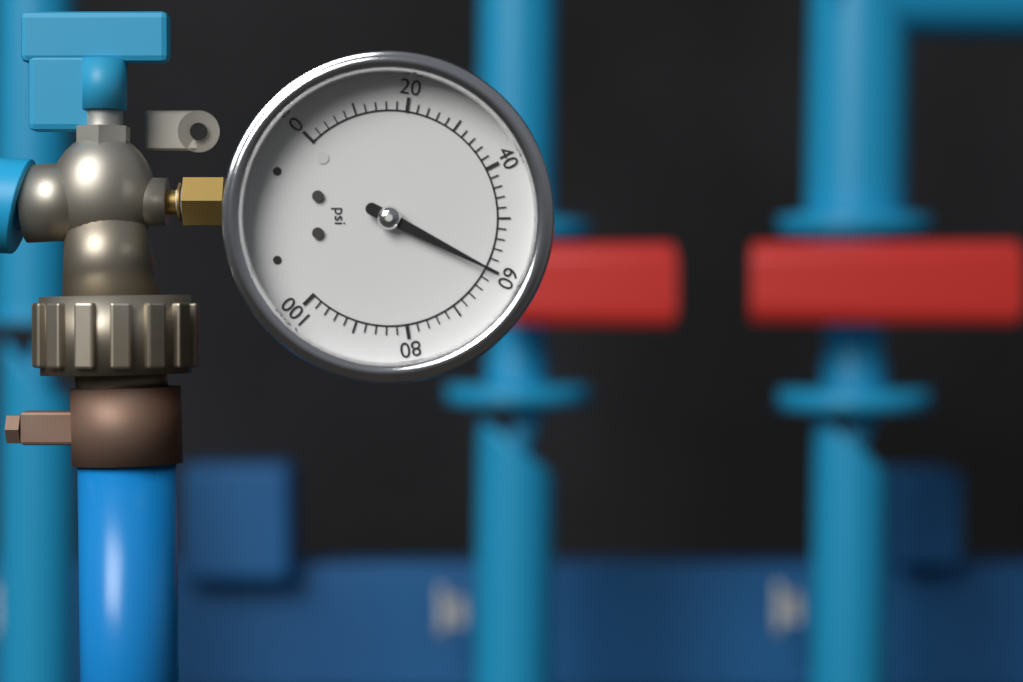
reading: 60 psi
